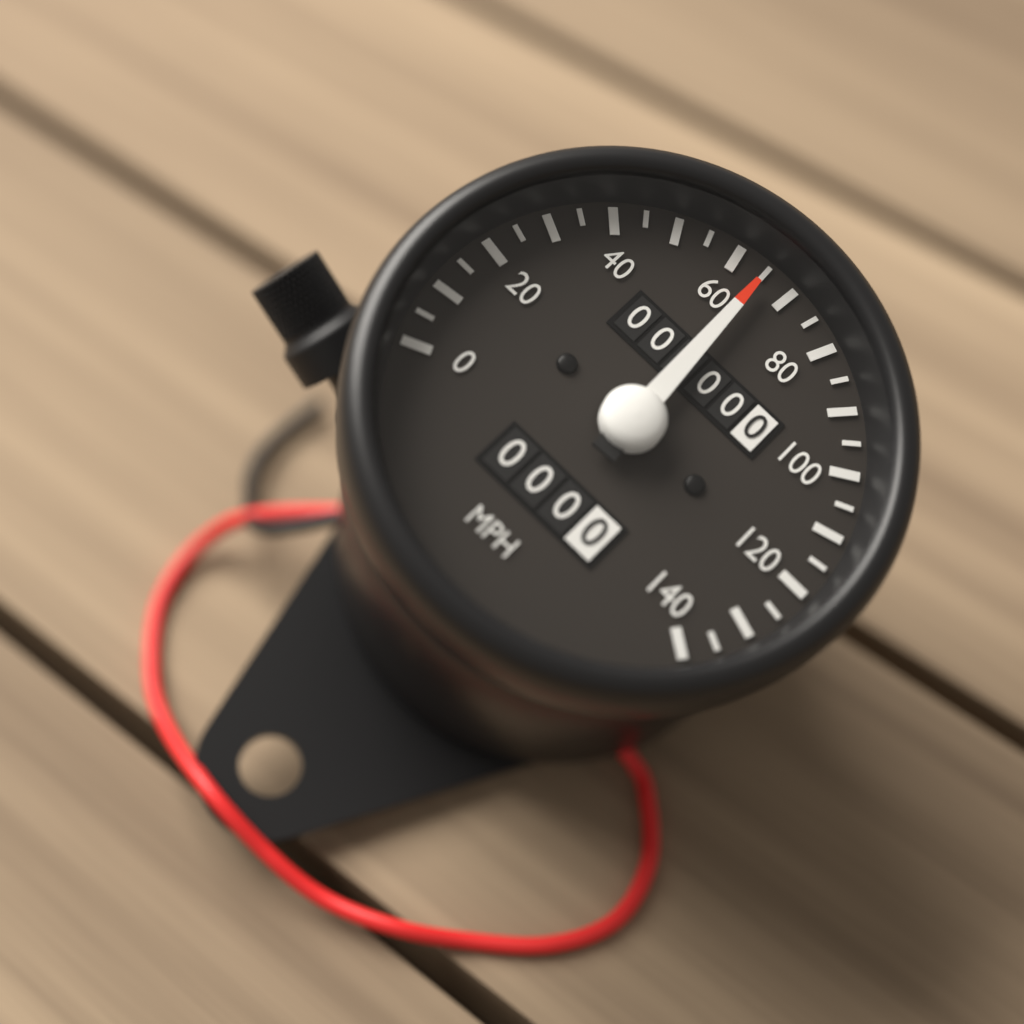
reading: 65 mph
